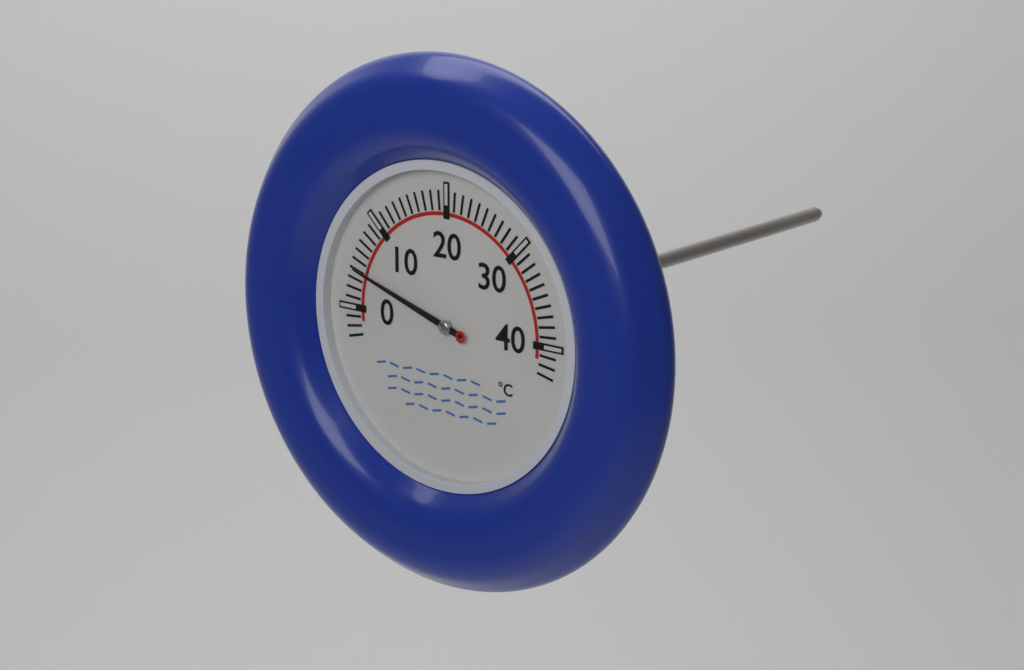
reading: 4 °C
